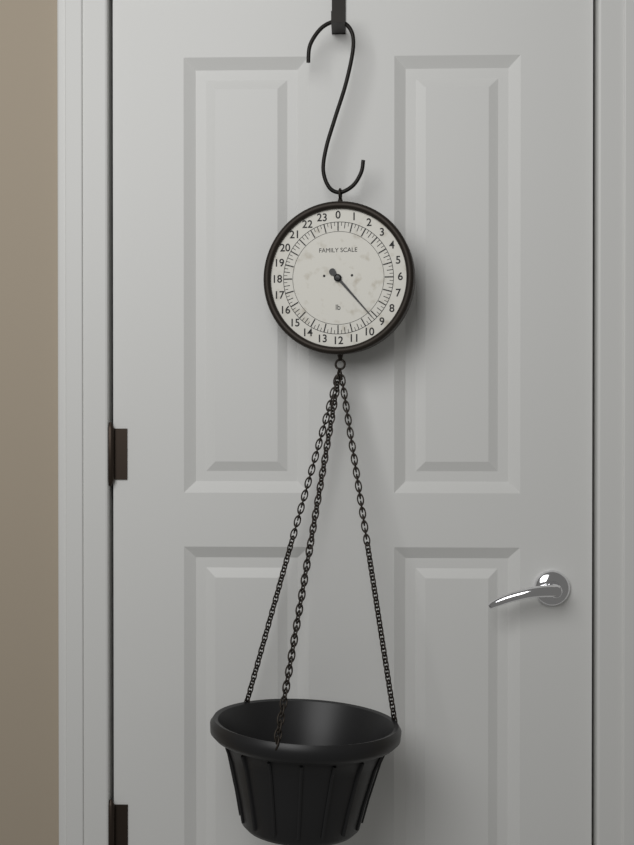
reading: 9.25 lb
